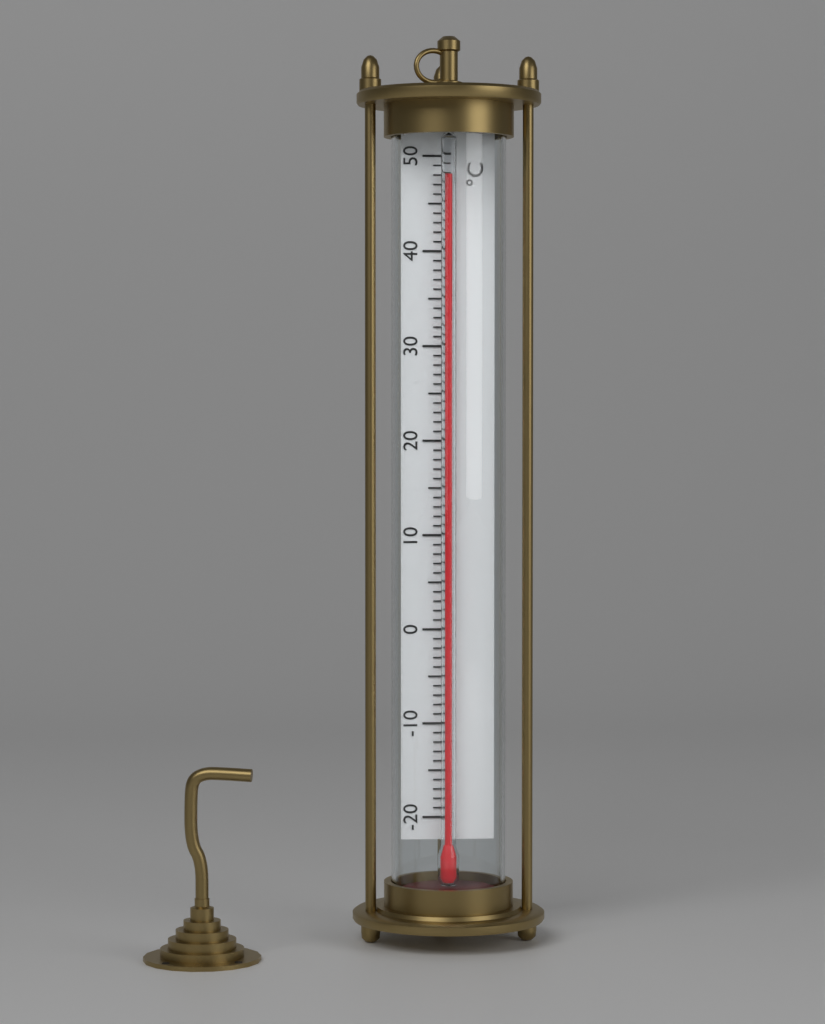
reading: 48 °C
